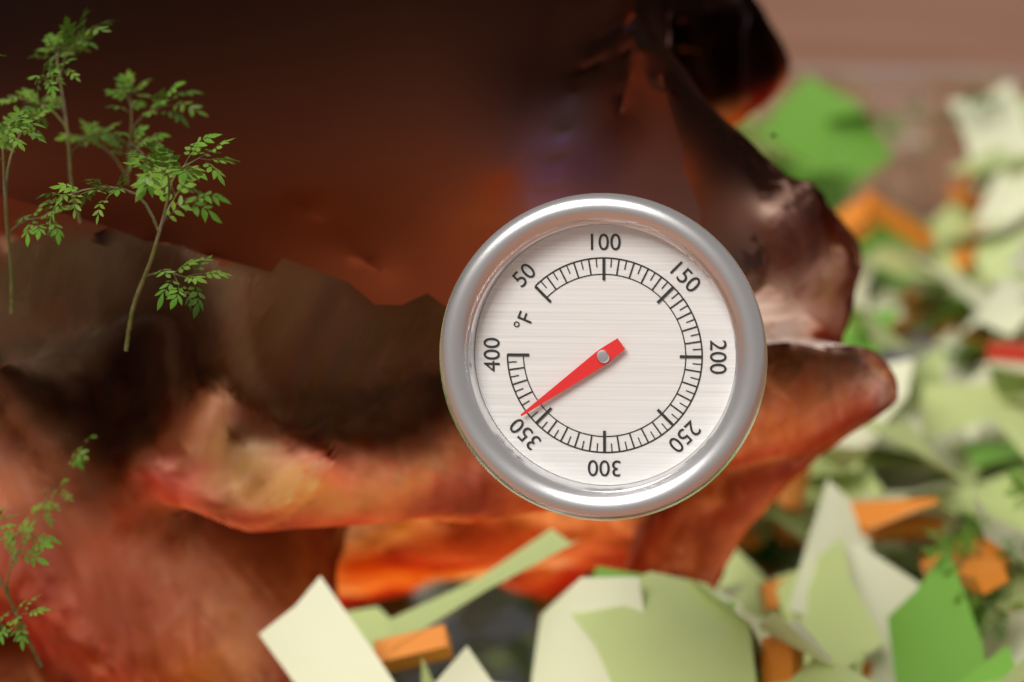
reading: 360 °F
